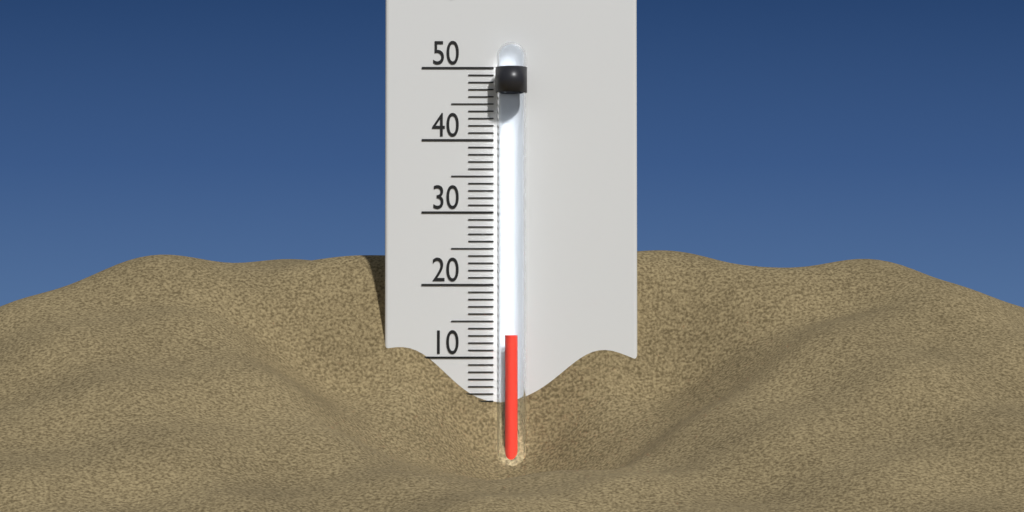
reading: 13 °C
